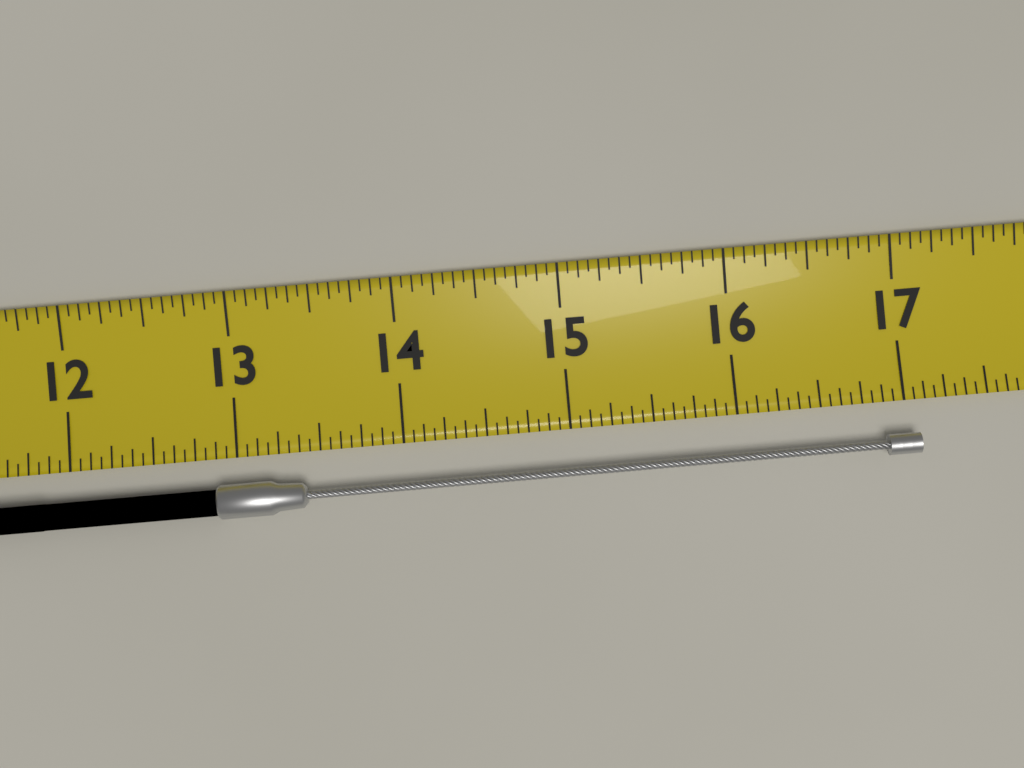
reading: 17.0625 (no unit)
